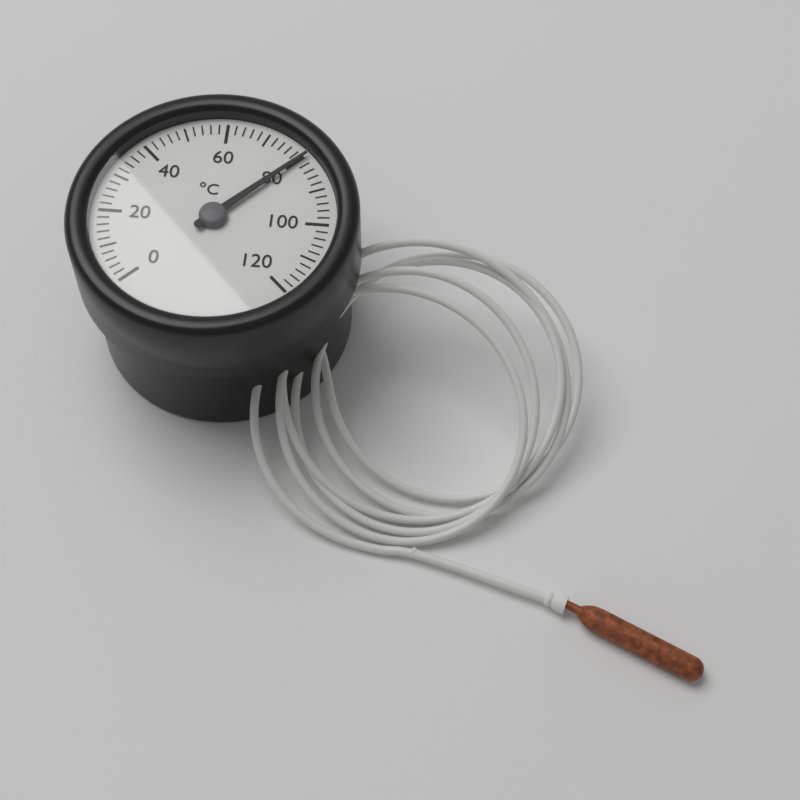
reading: 80 °C
